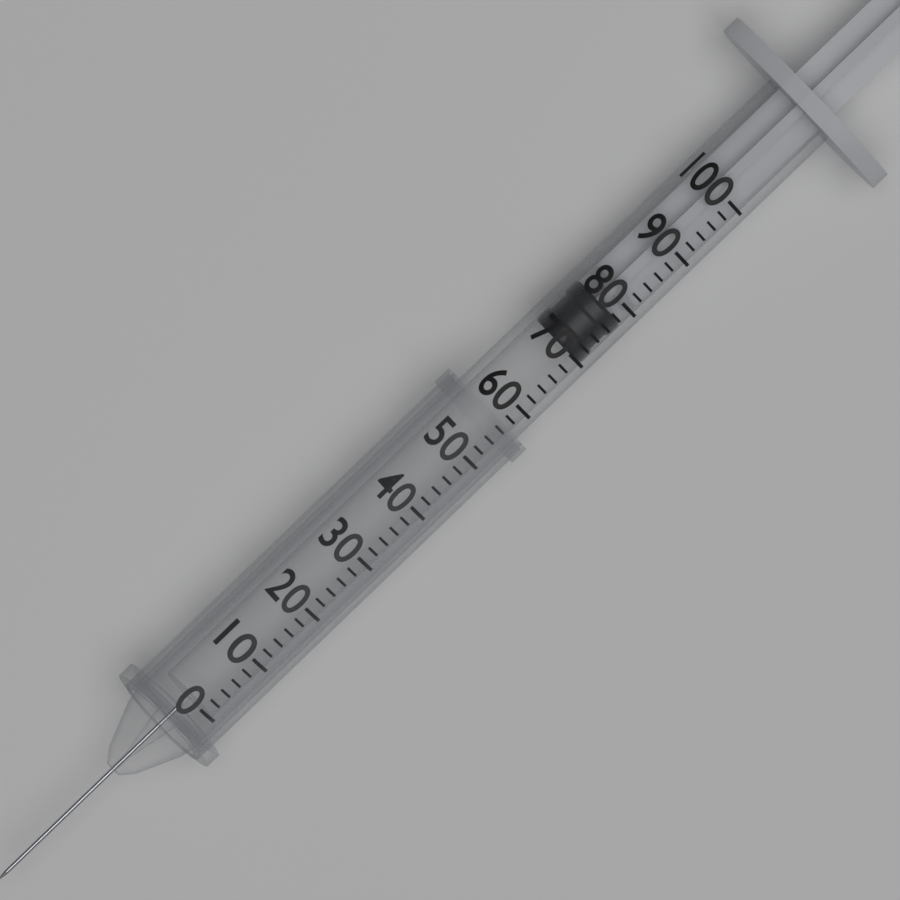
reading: 70 (no unit)
